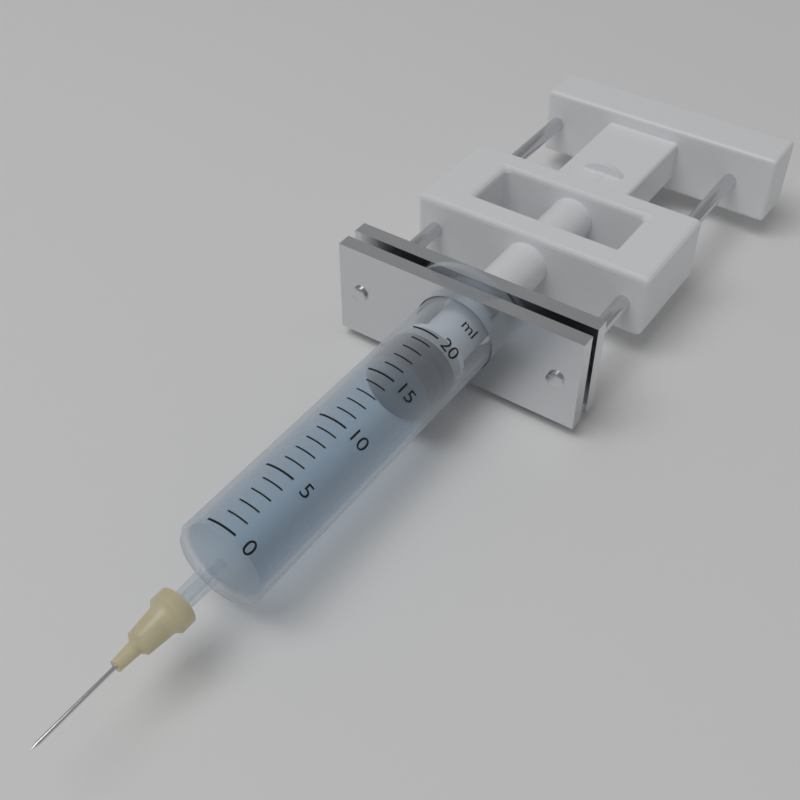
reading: 17 ml
